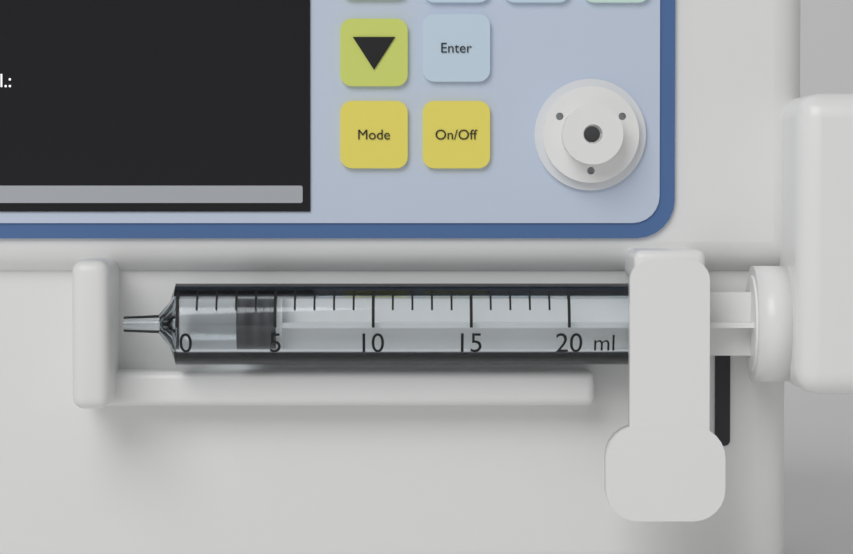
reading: 3 ml
